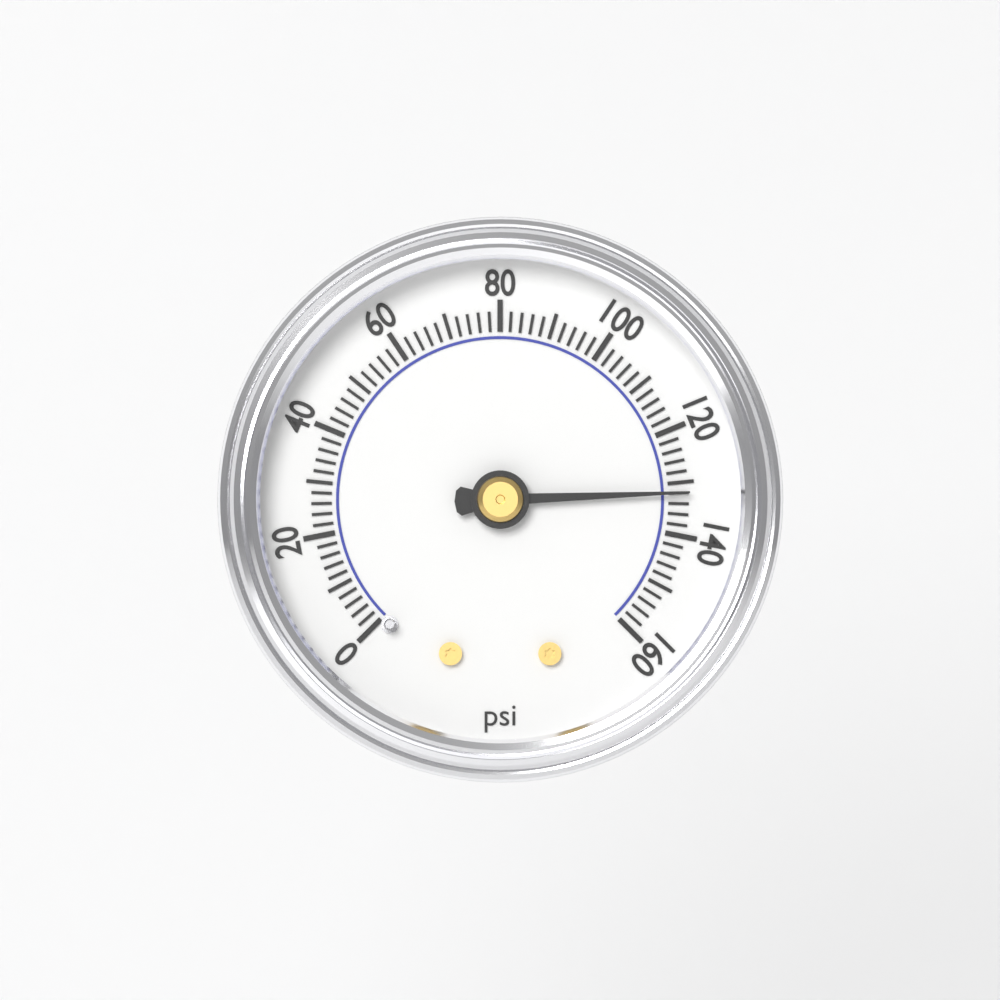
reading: 132 psi
